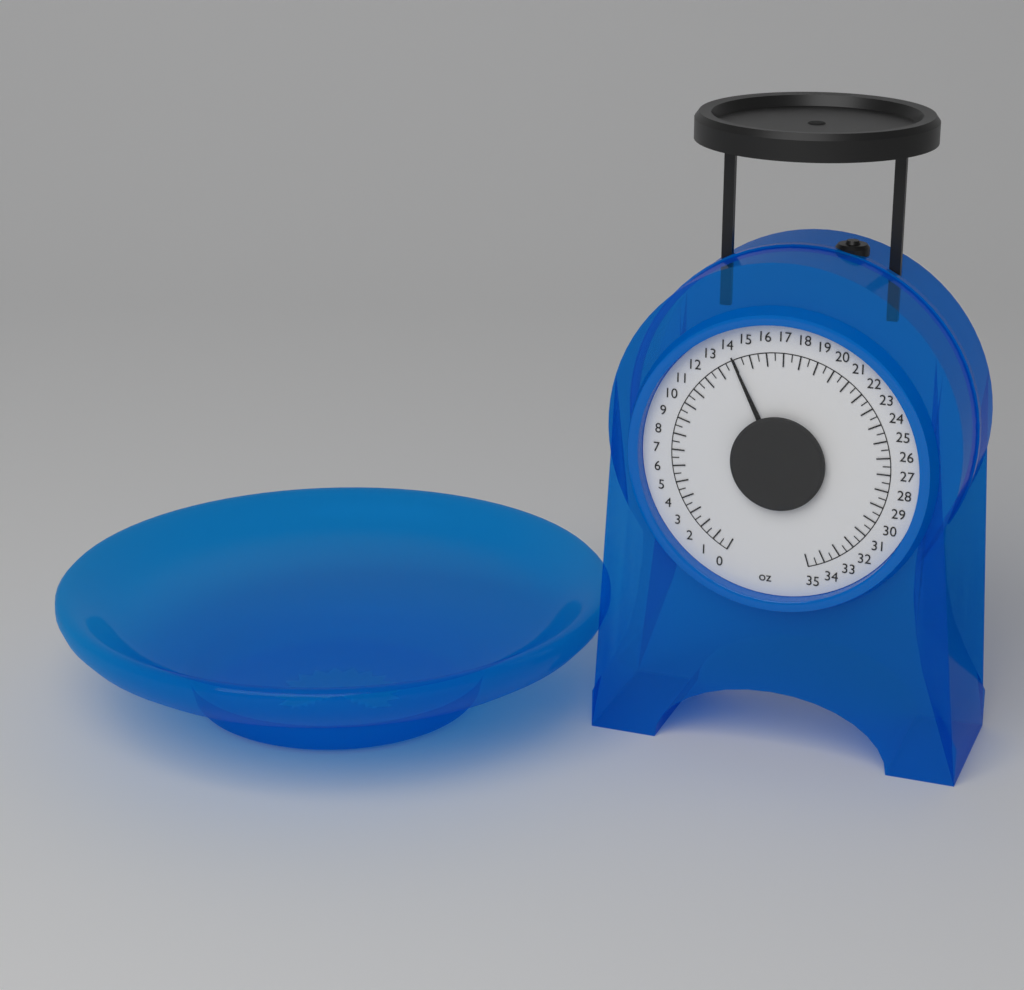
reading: 14.0 oz
